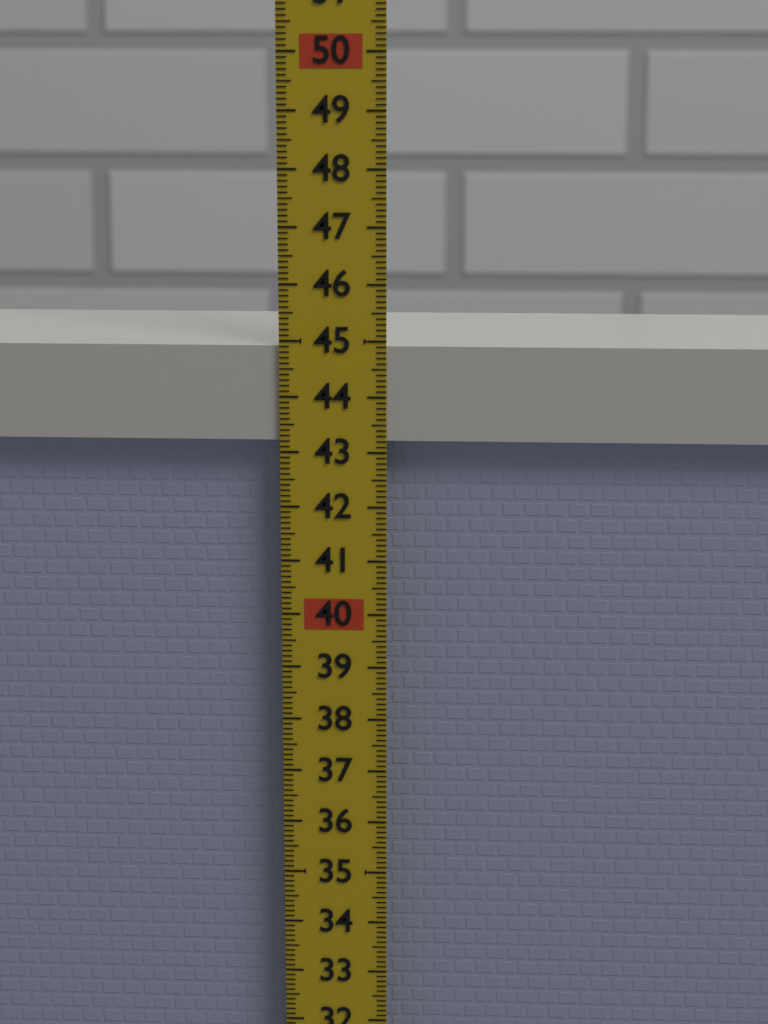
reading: 44.9 (no unit)
